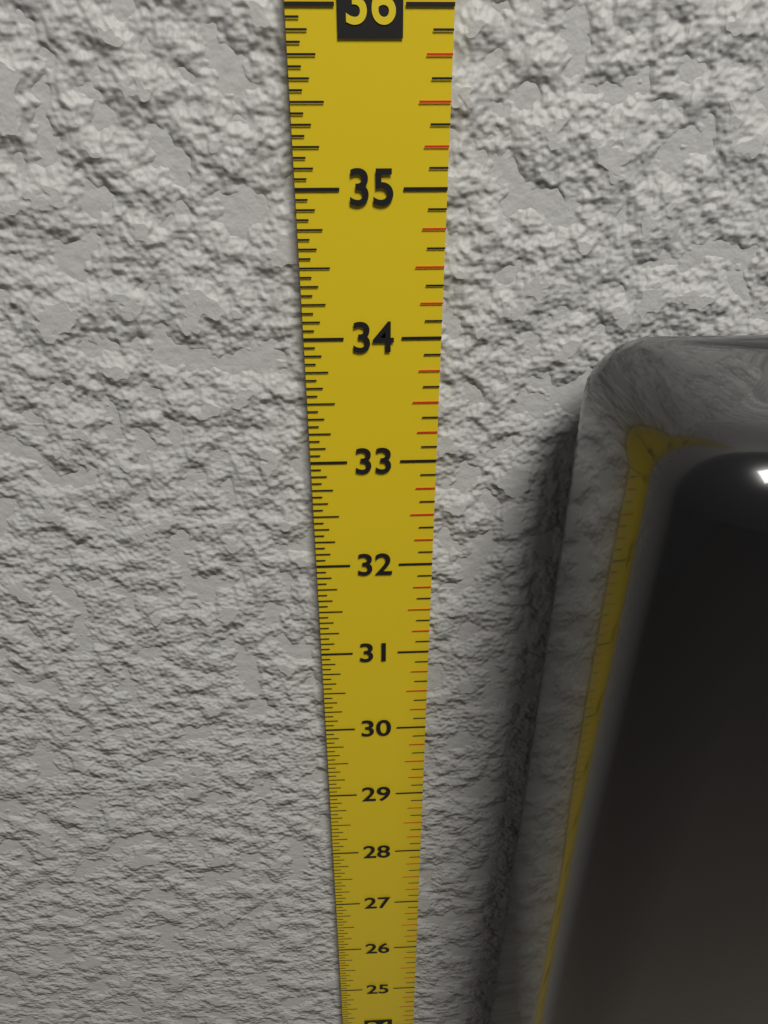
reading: 34.1250 in
